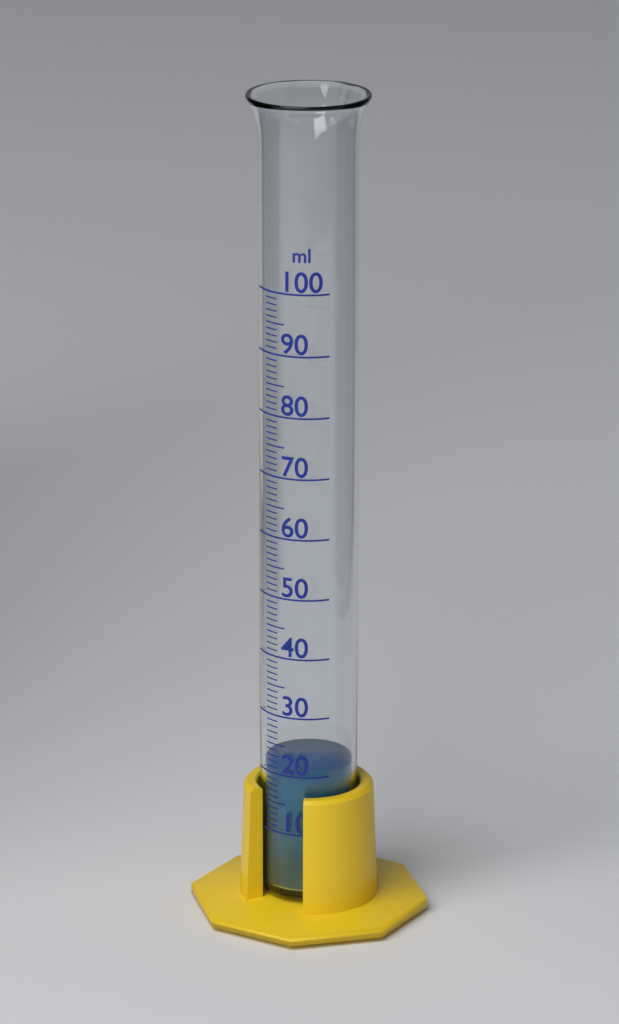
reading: 21 ml
